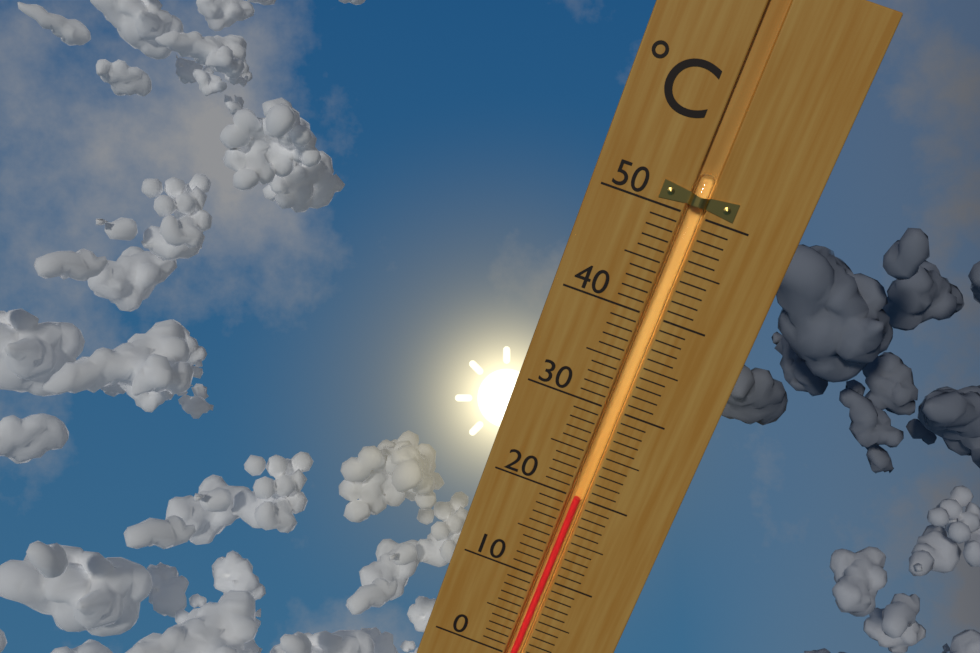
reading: 20 °C
